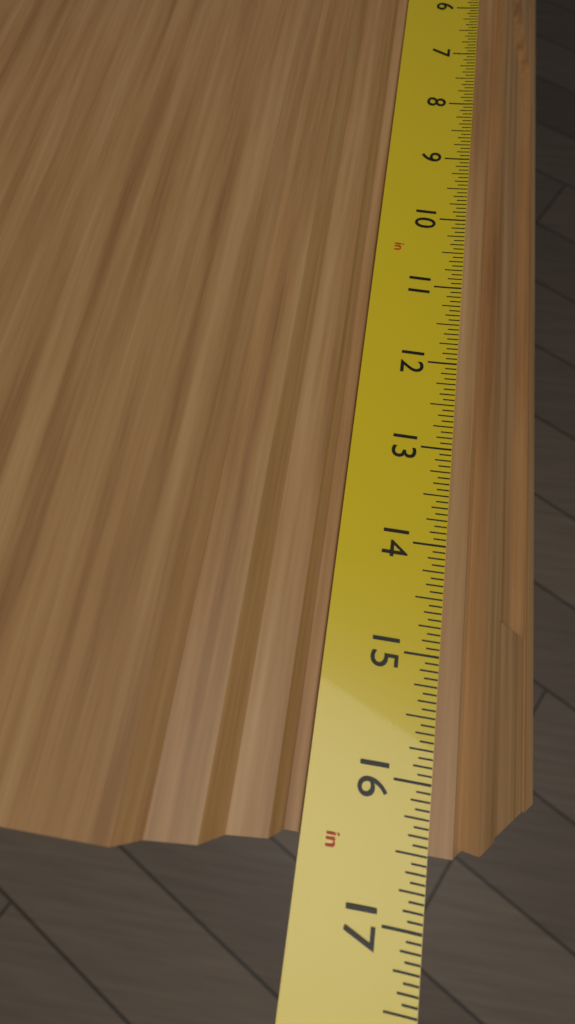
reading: 16.5000 in
